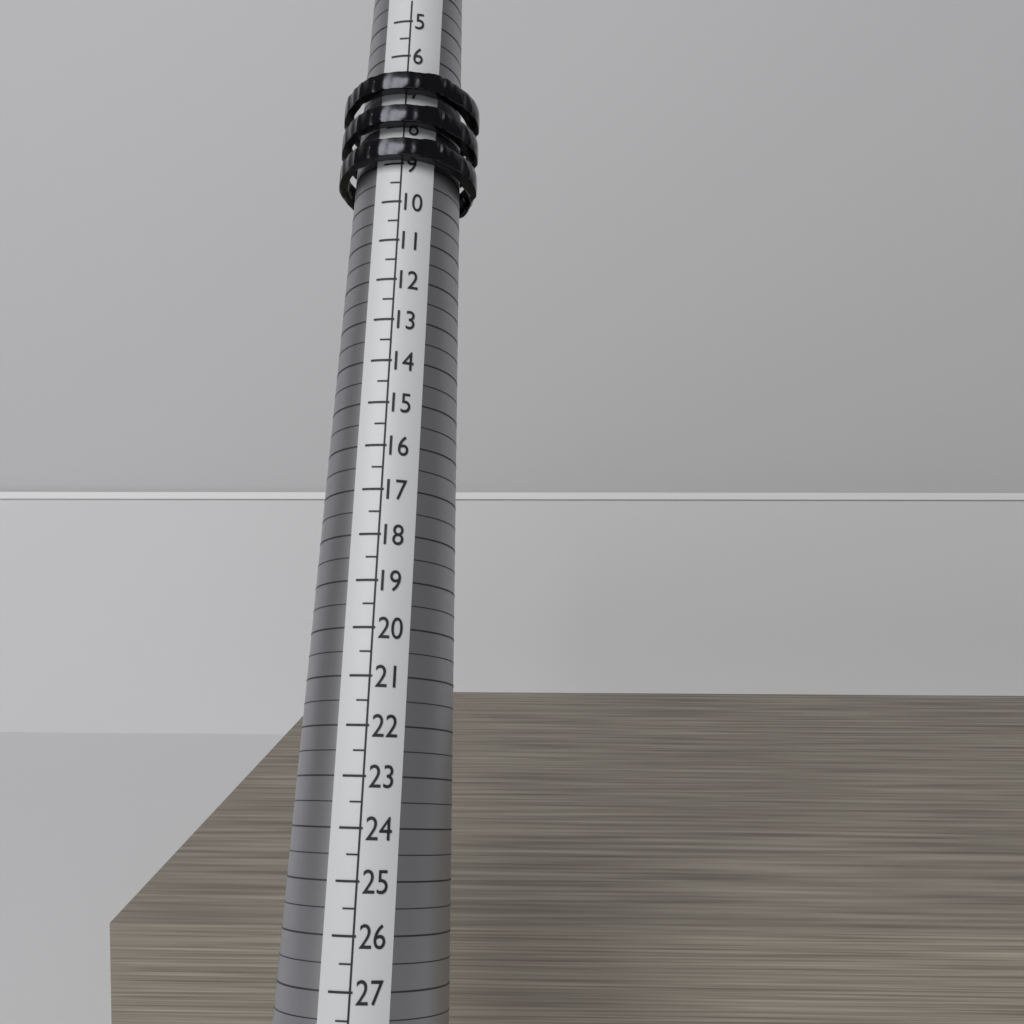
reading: 9.0 (no unit)
